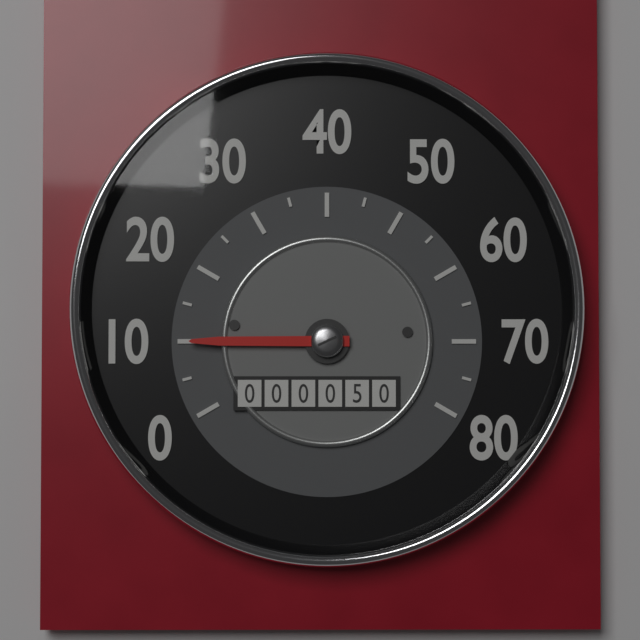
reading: 10 (no unit)
